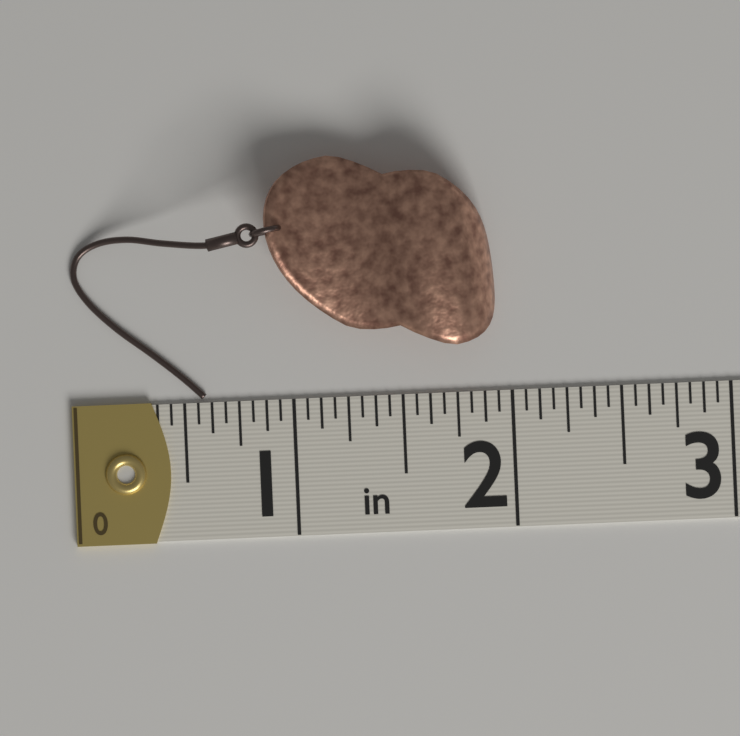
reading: 1.9375 in
